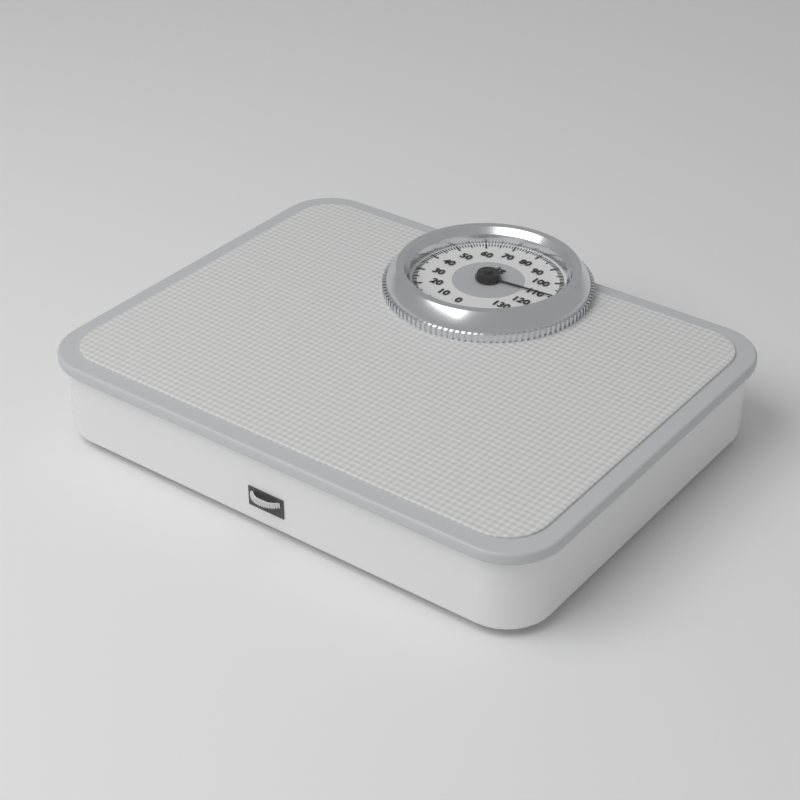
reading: 110 kg
